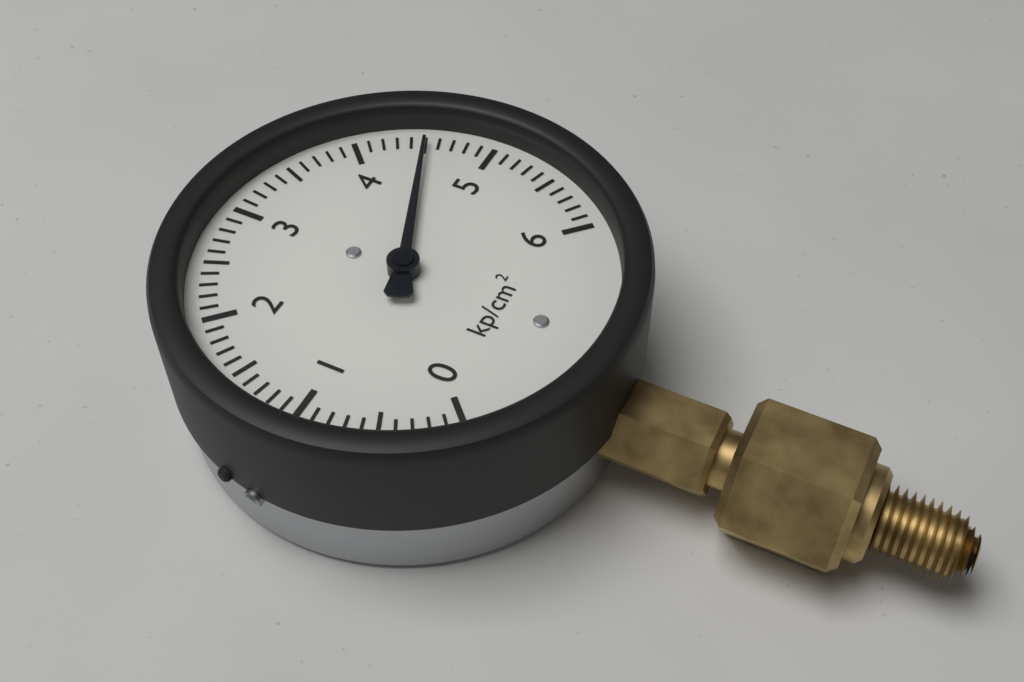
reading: 4.5 kp/cm²
